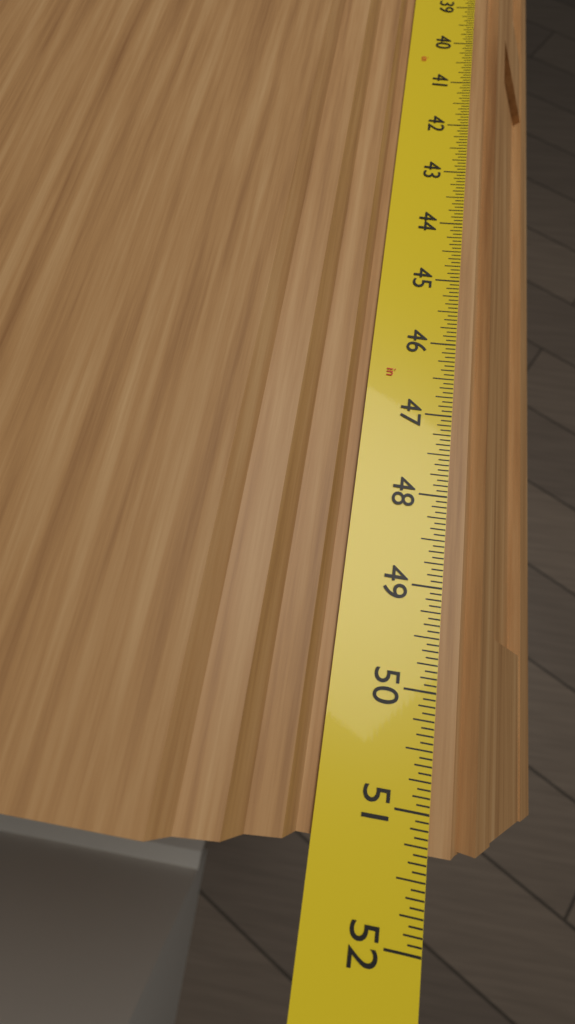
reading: 51.3125 in
